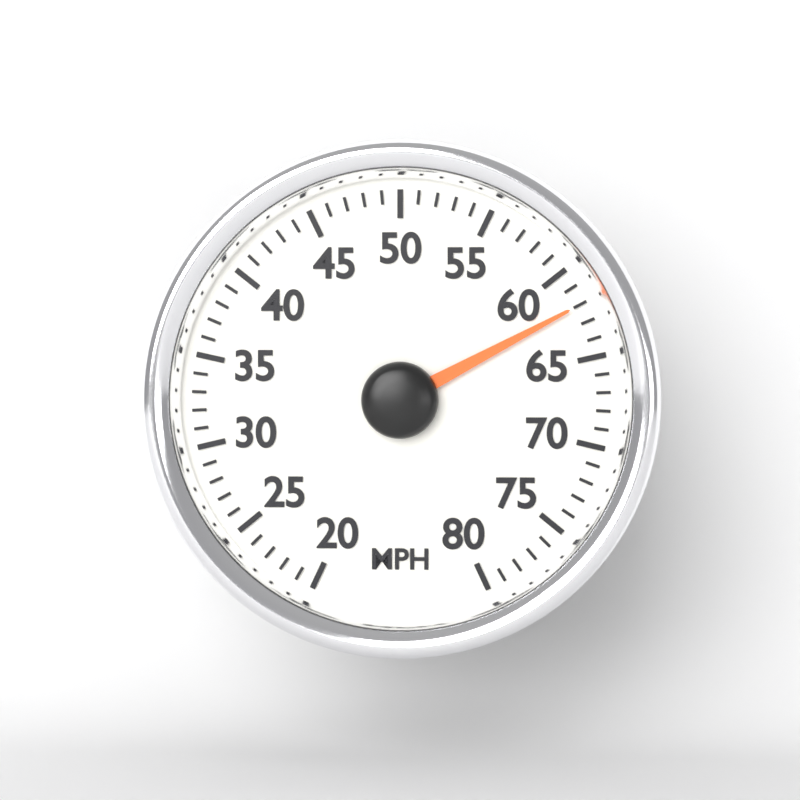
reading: 62 MPH
